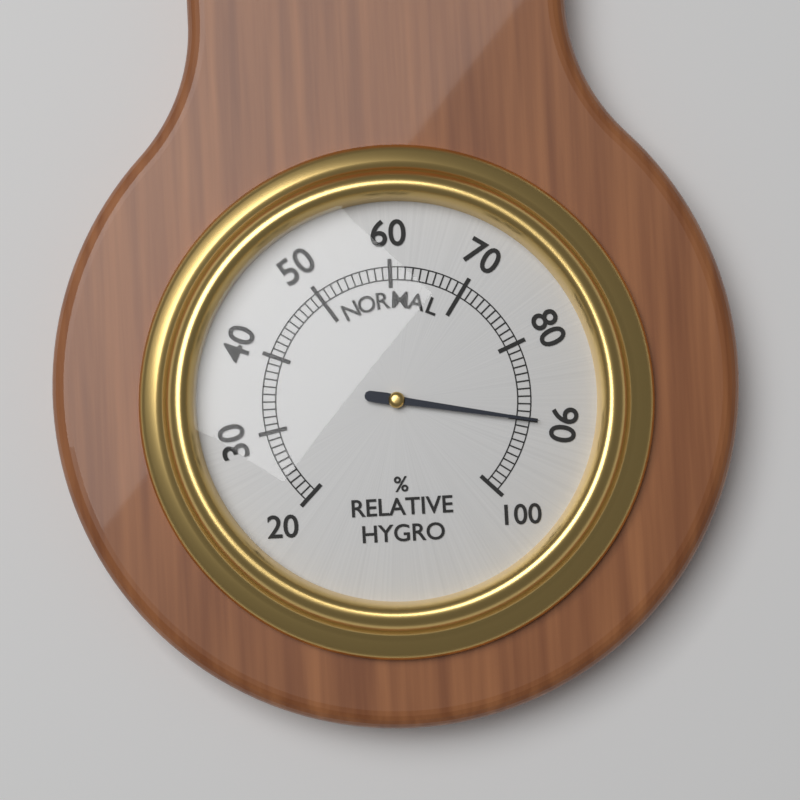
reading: 90 %
